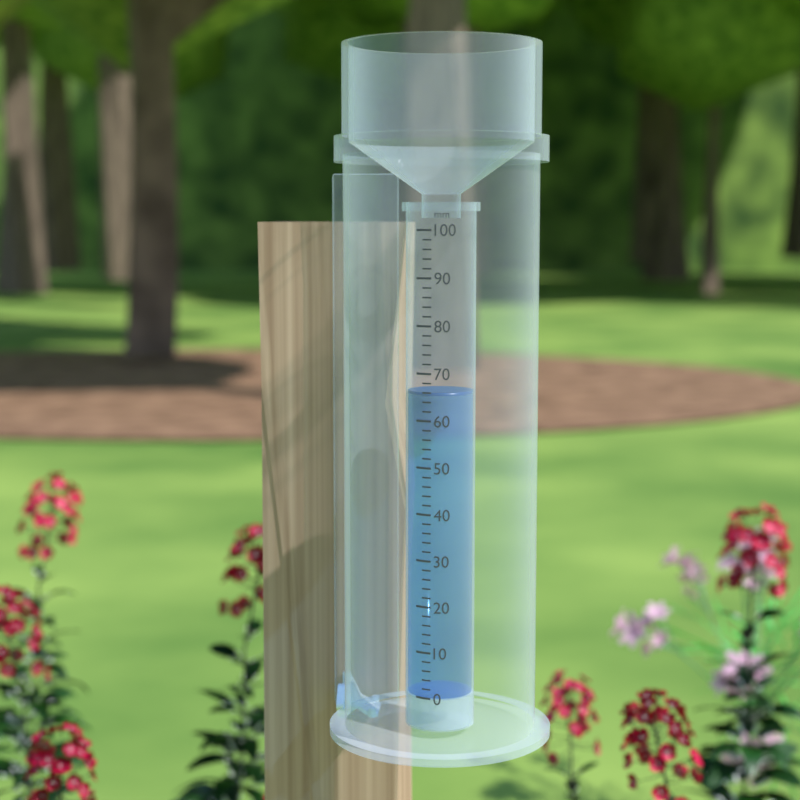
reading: 66 mm
